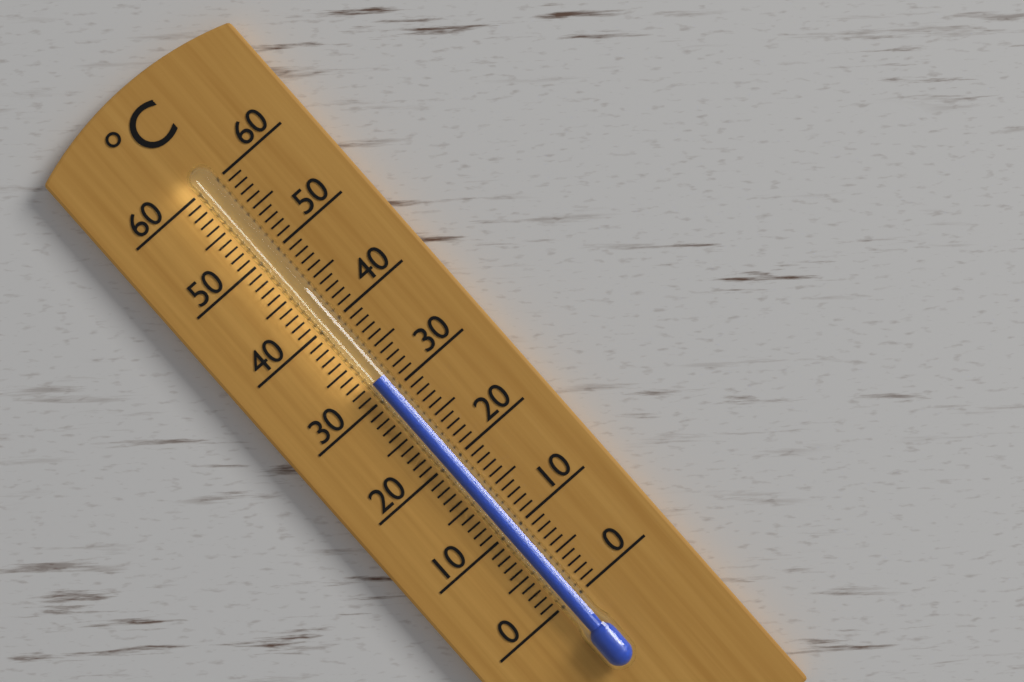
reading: 32 °C
